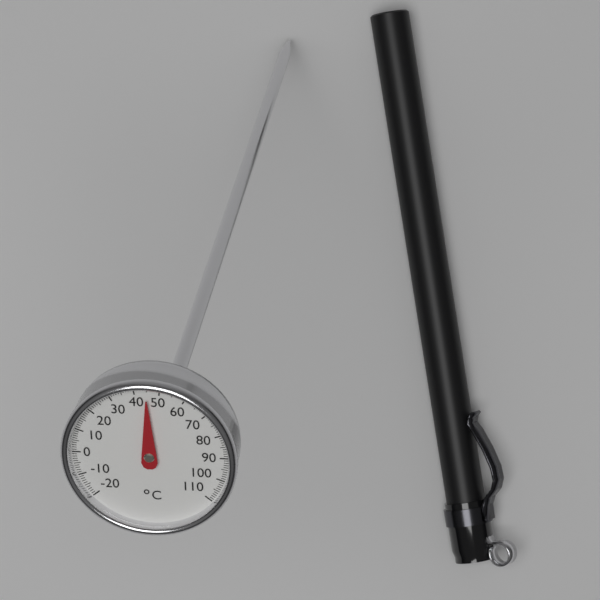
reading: 45 °C
